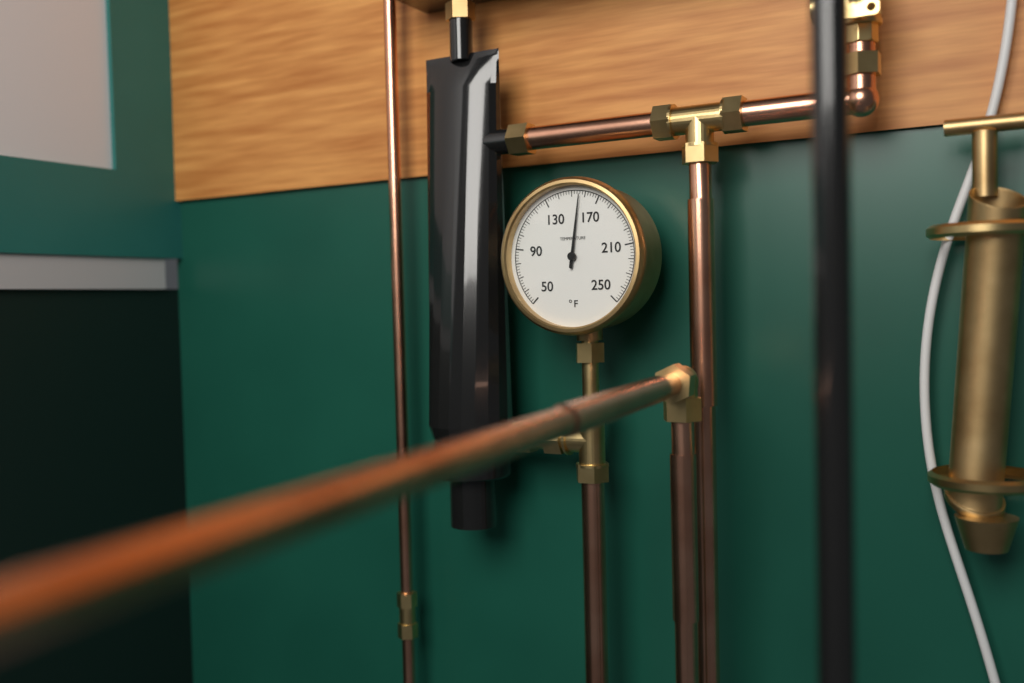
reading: 156 °F
